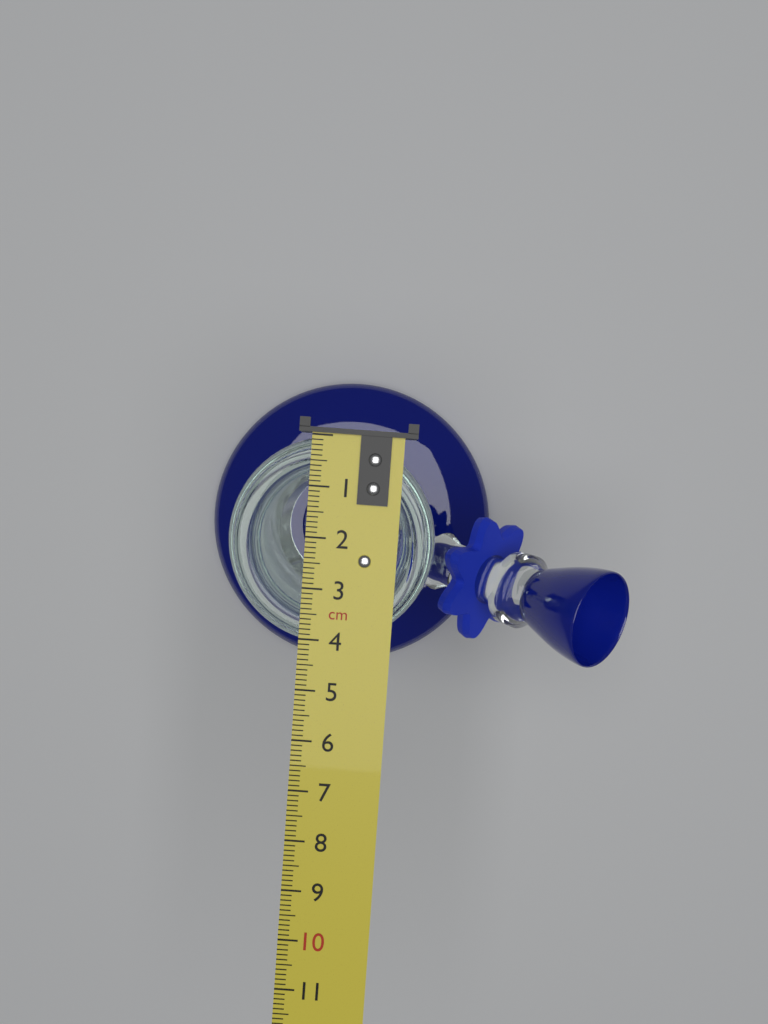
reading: 4.1 cm
